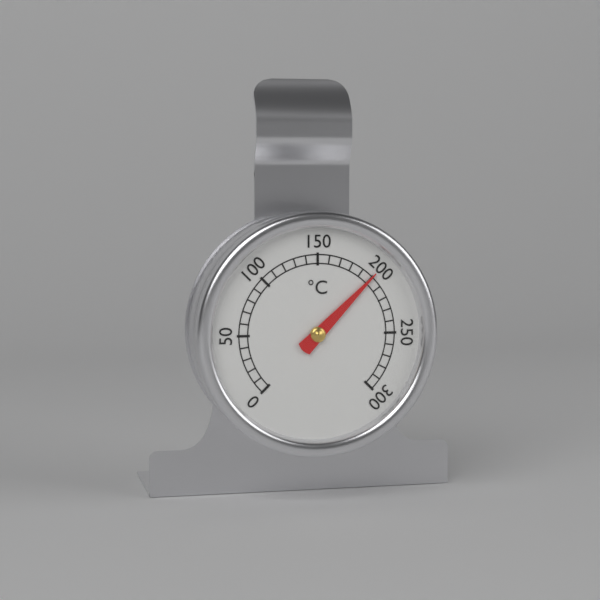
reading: 200 °C
